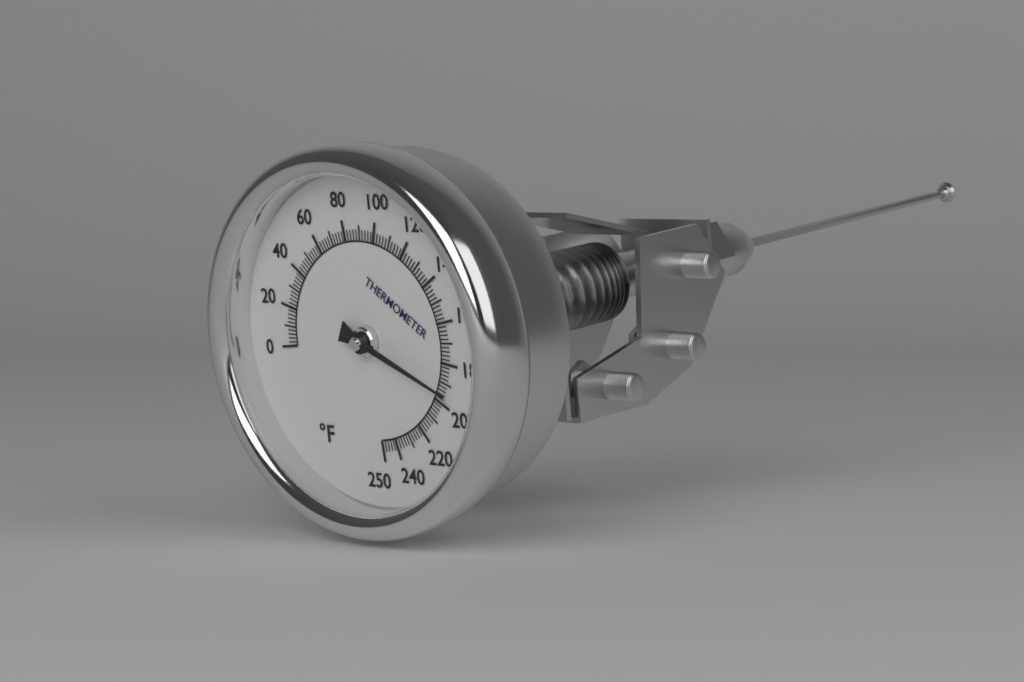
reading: 194 °F
